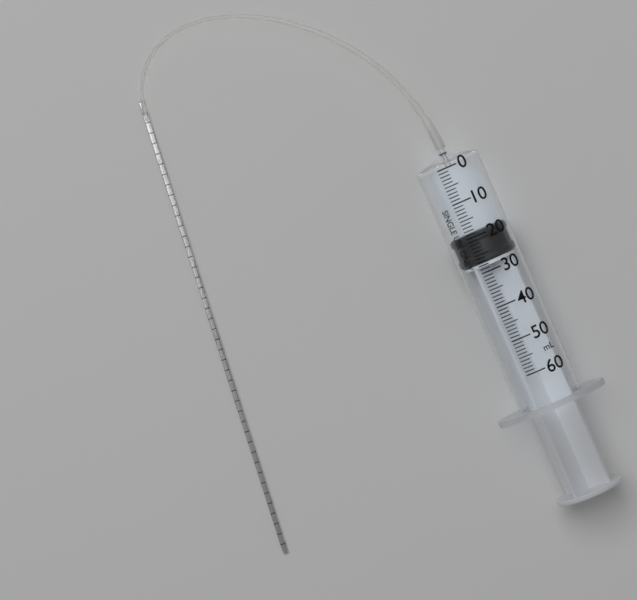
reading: 19 ml
